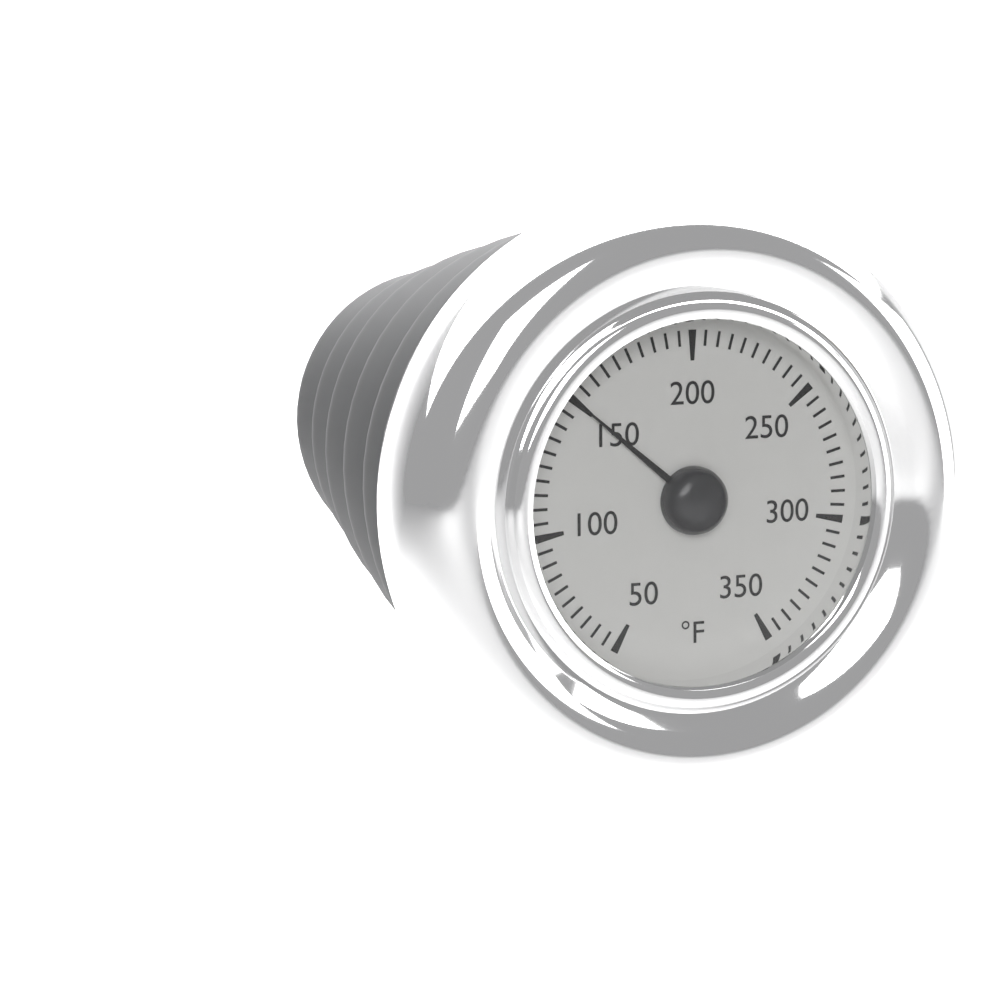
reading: 150 °F
